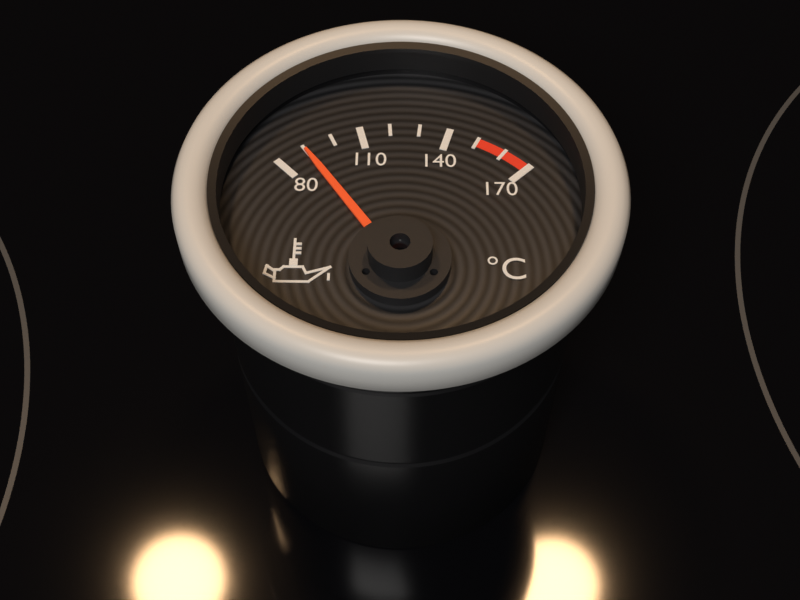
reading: 90 °C
